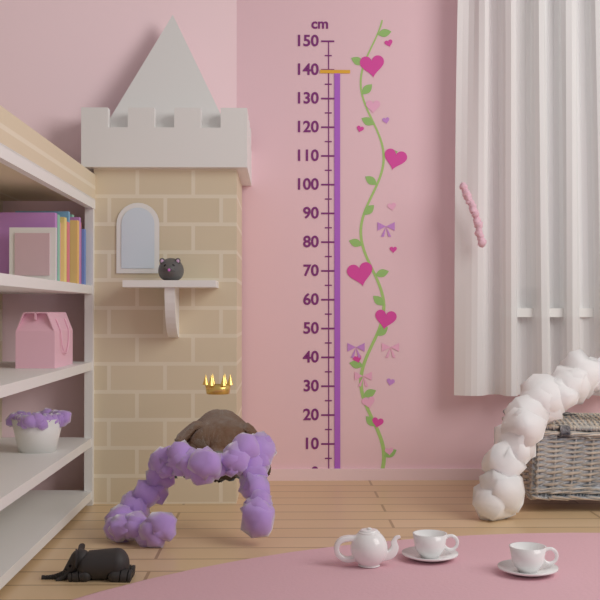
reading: 140 cm
